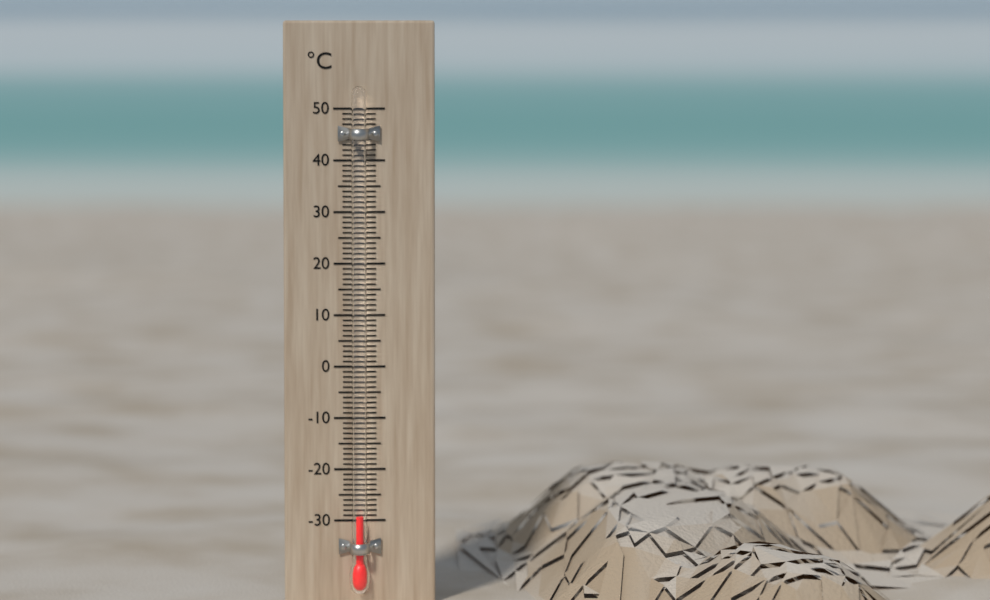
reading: -29 °C
